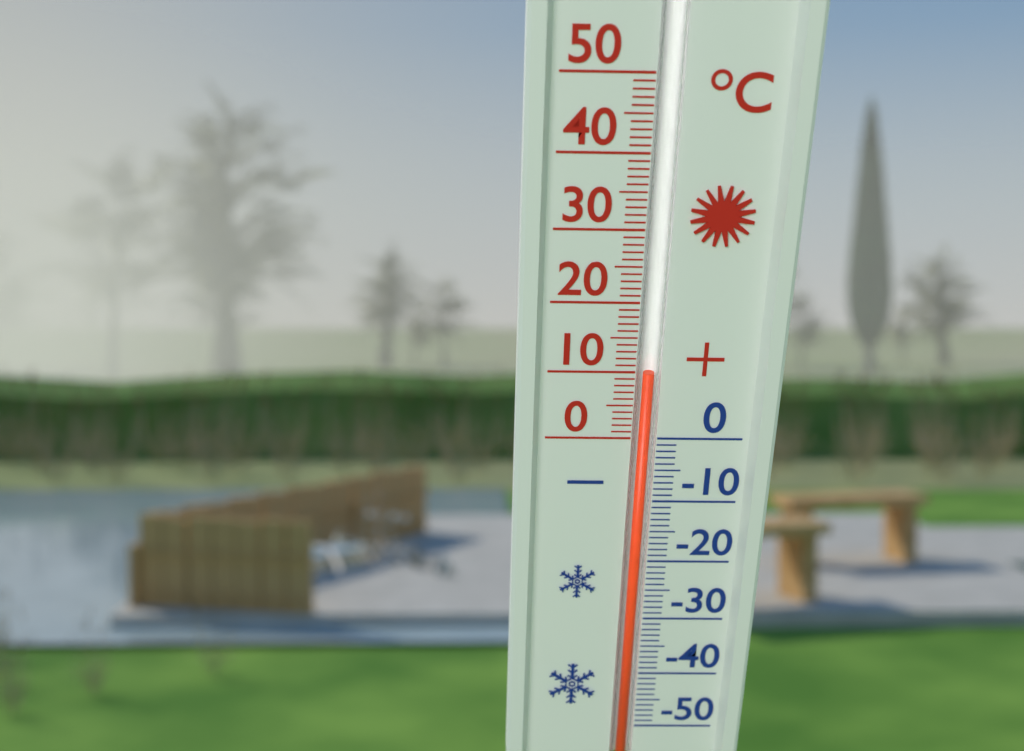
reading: 10 °C
